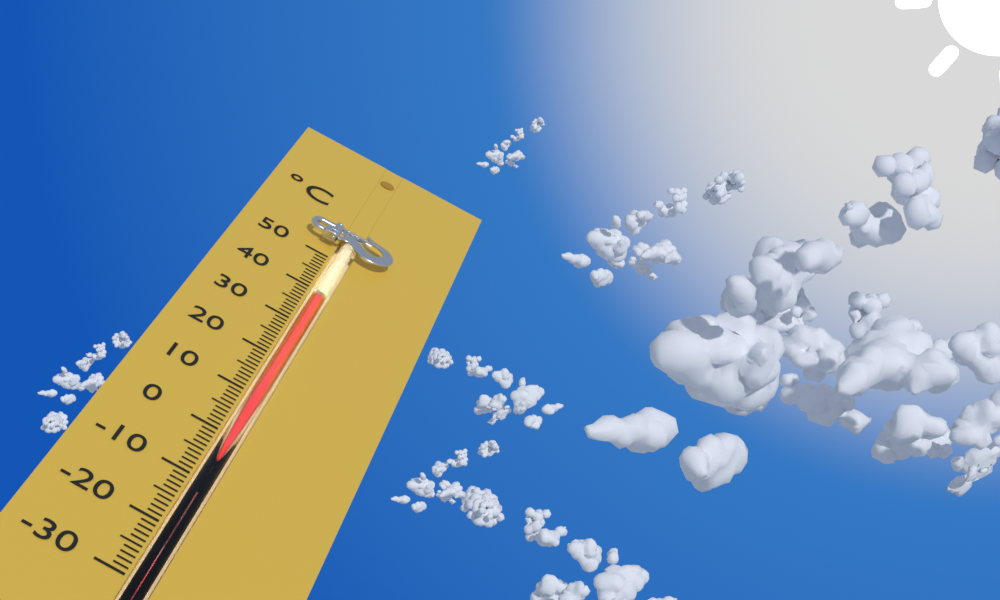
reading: 38 °C
